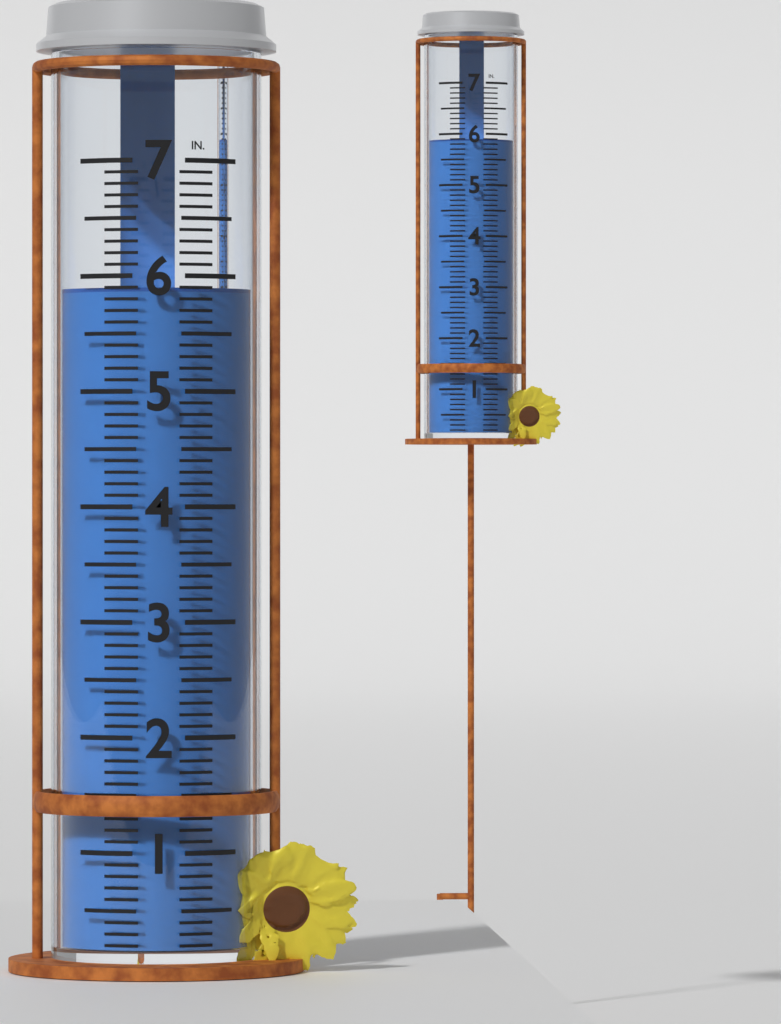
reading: 5.9 in
